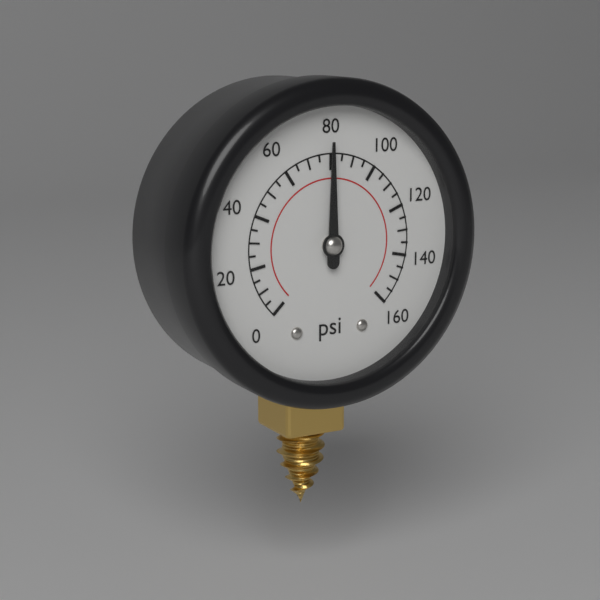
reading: 80 psi
